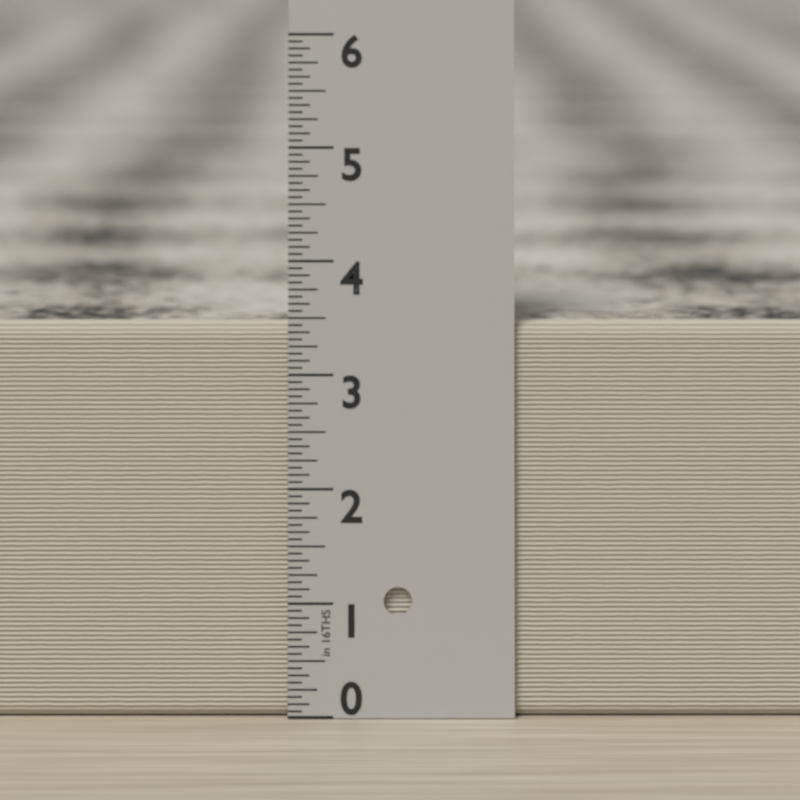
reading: 3.4375 in
